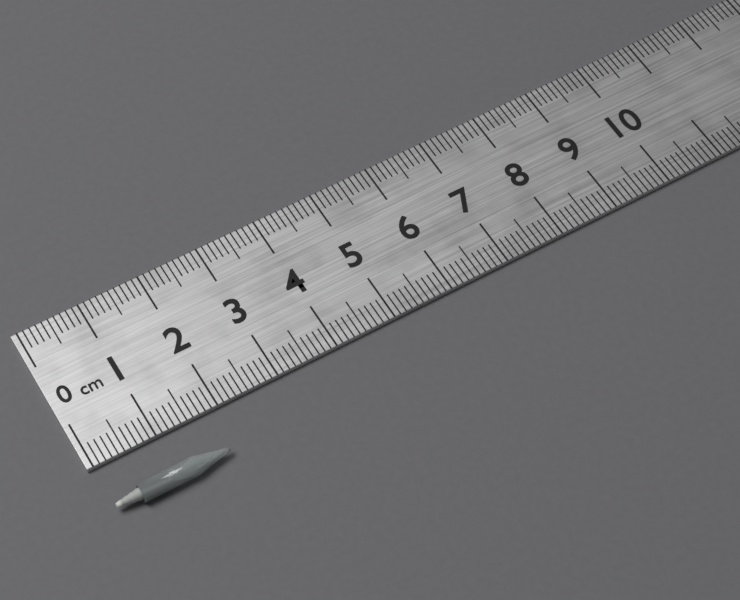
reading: 1.8 cm
